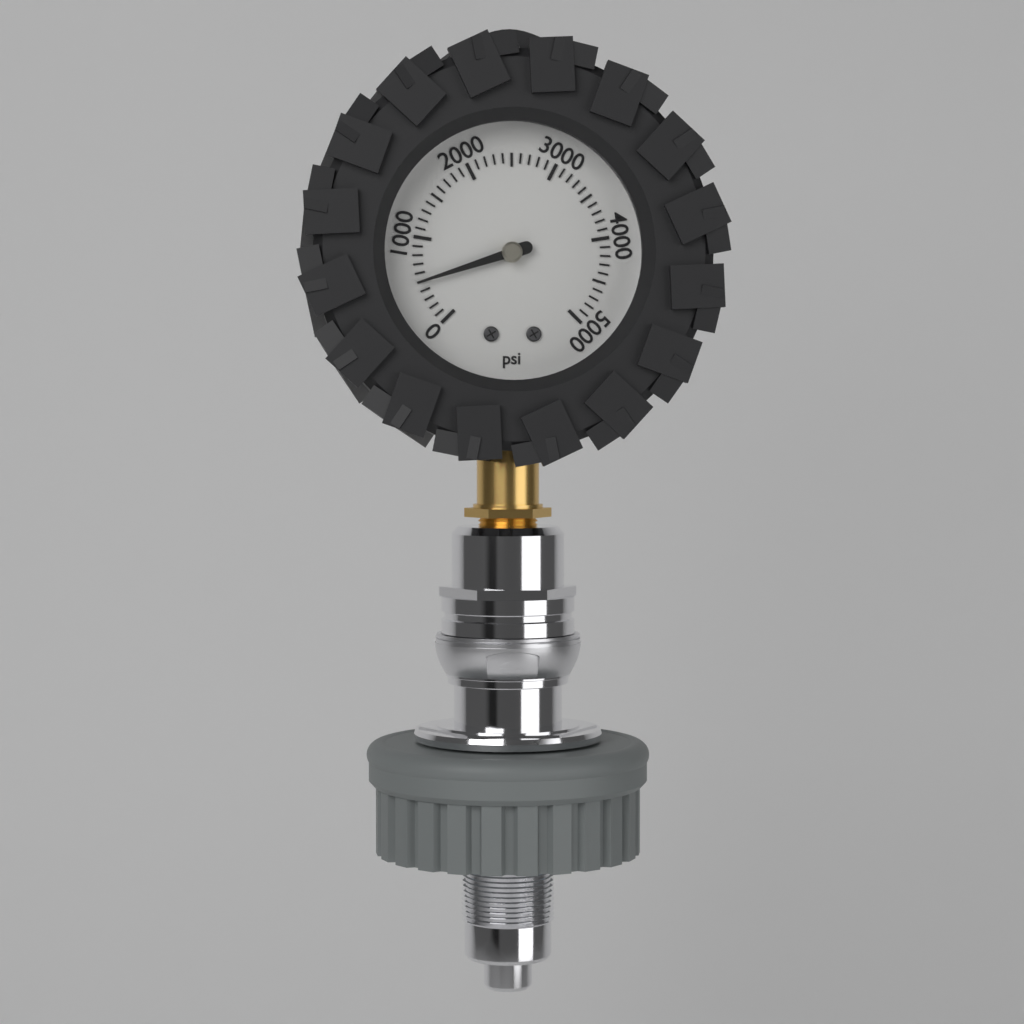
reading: 500 psi
